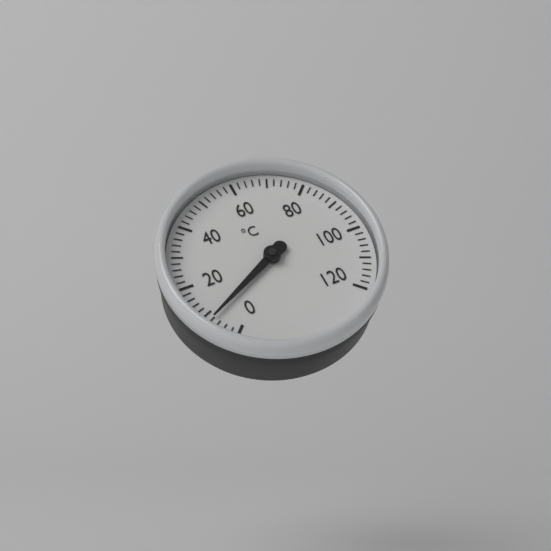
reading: 8 °C
